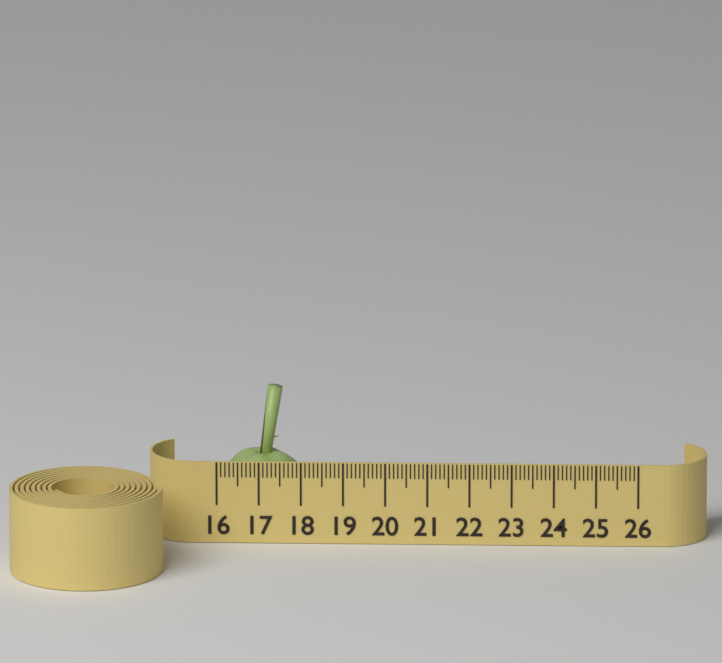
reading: 18.1 (no unit)
